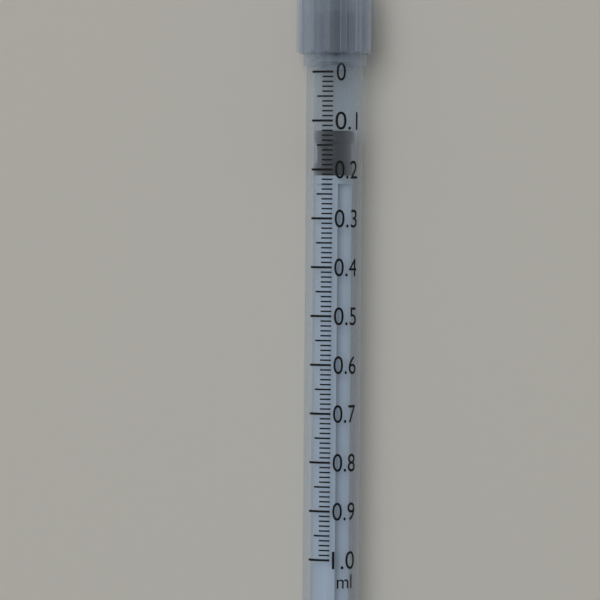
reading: 0.12 ml
